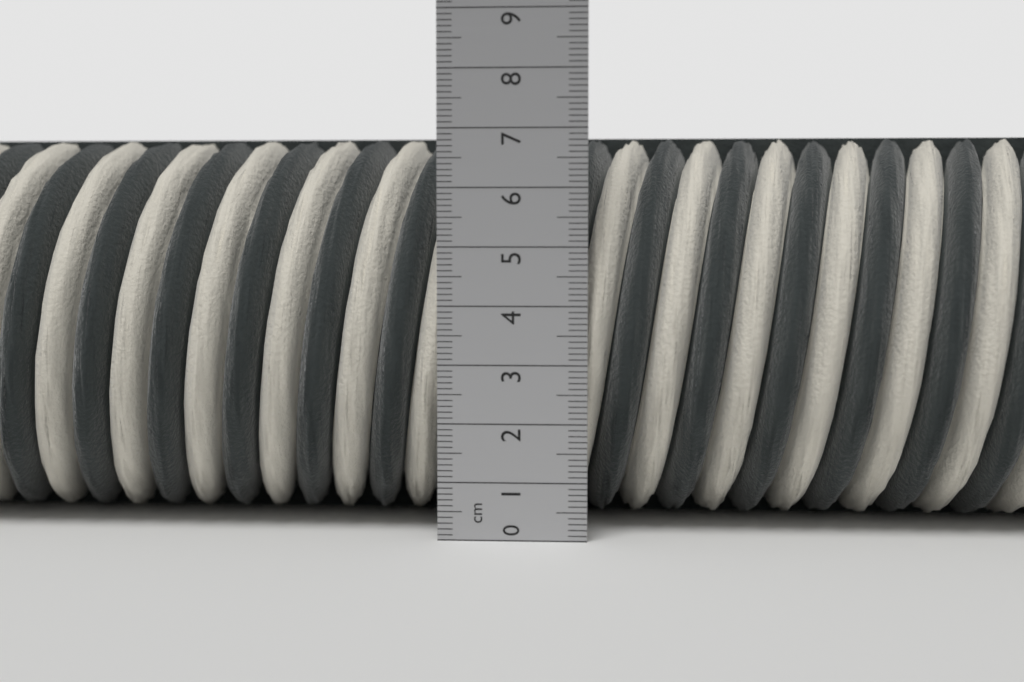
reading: 7.0 cm
